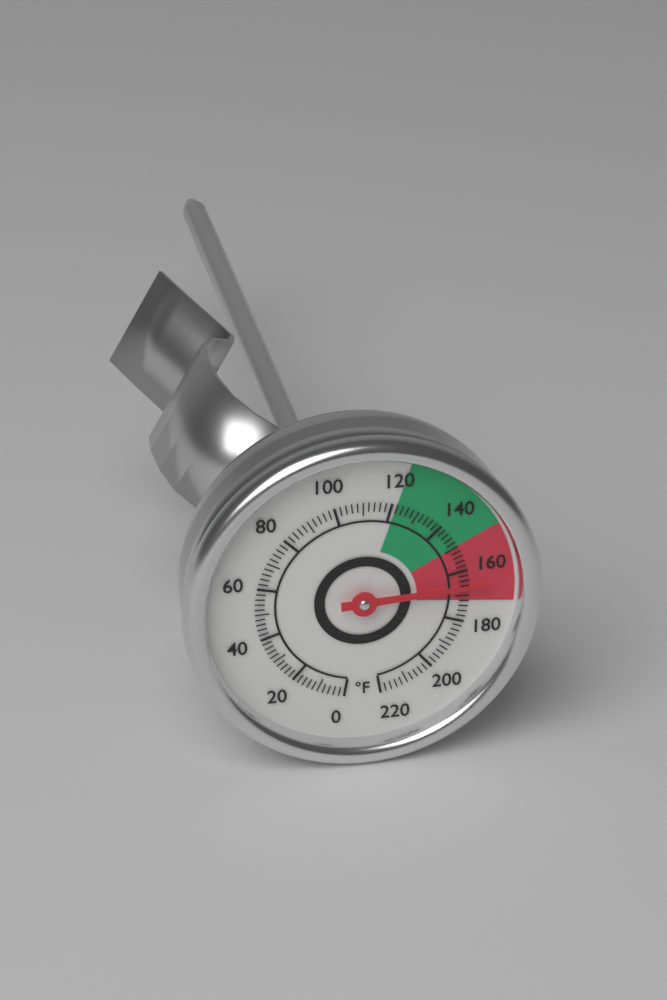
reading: 166 °F
